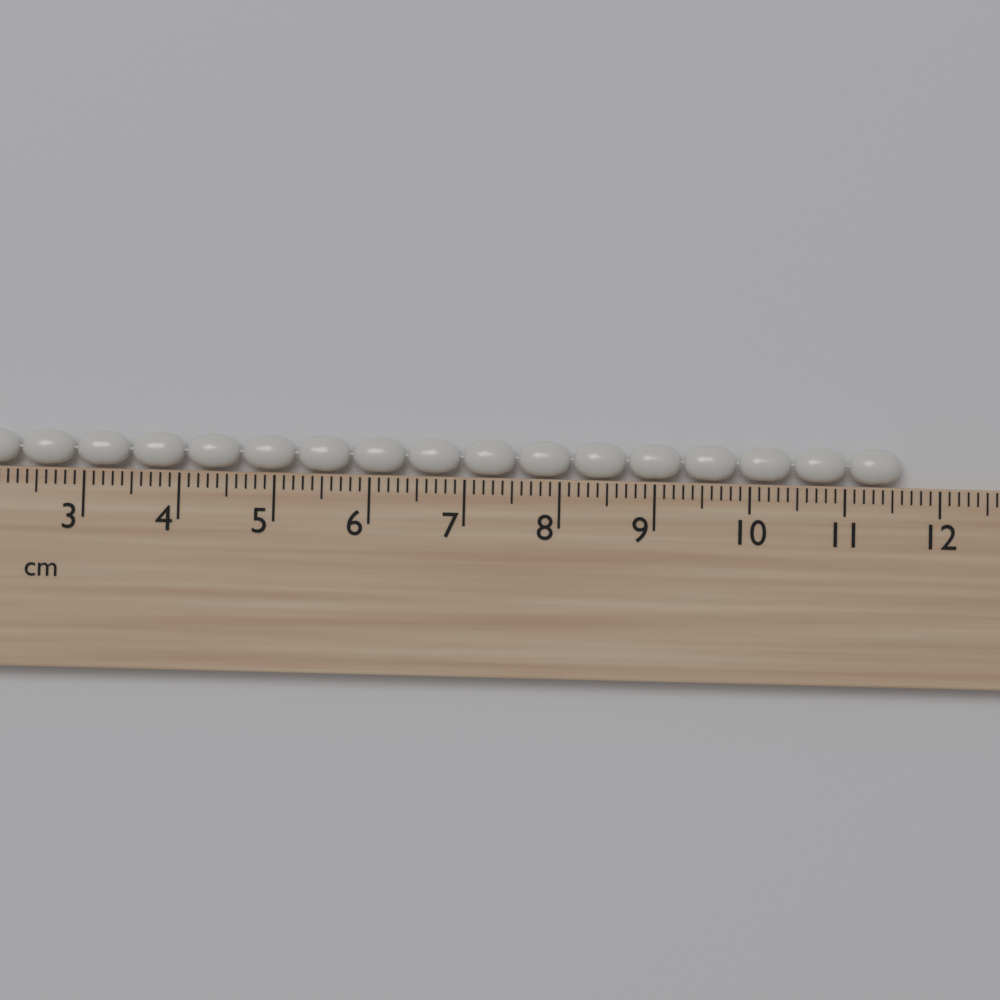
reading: 11.6 cm
